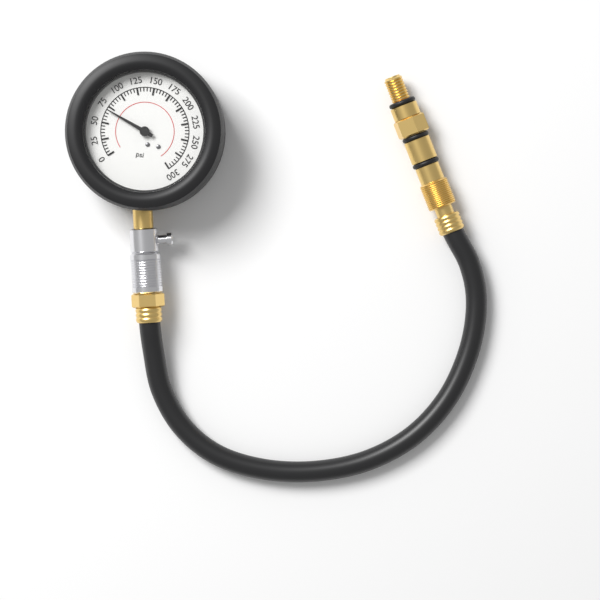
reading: 70 psi
